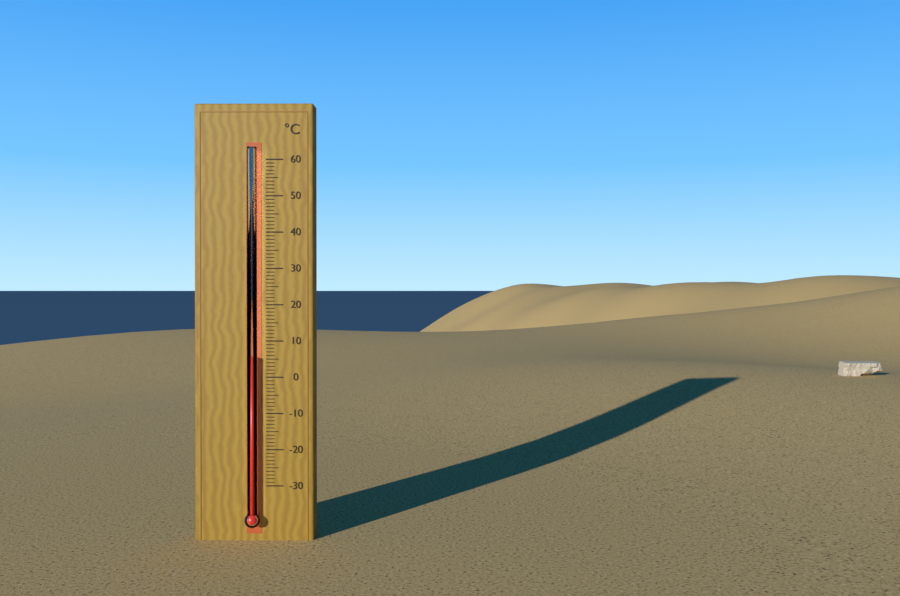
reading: 6 °C
